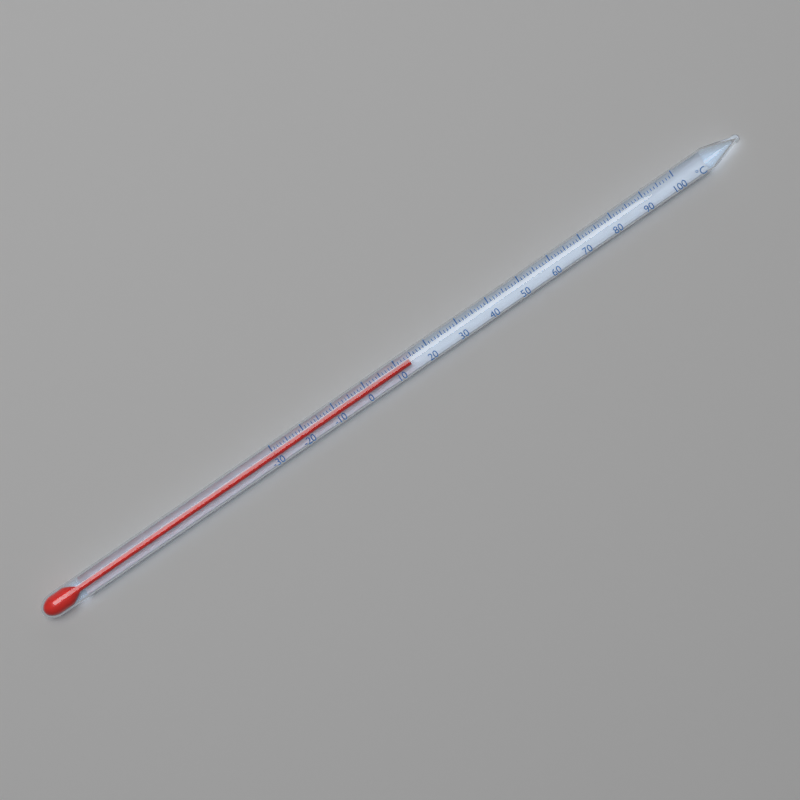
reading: 14 °C
